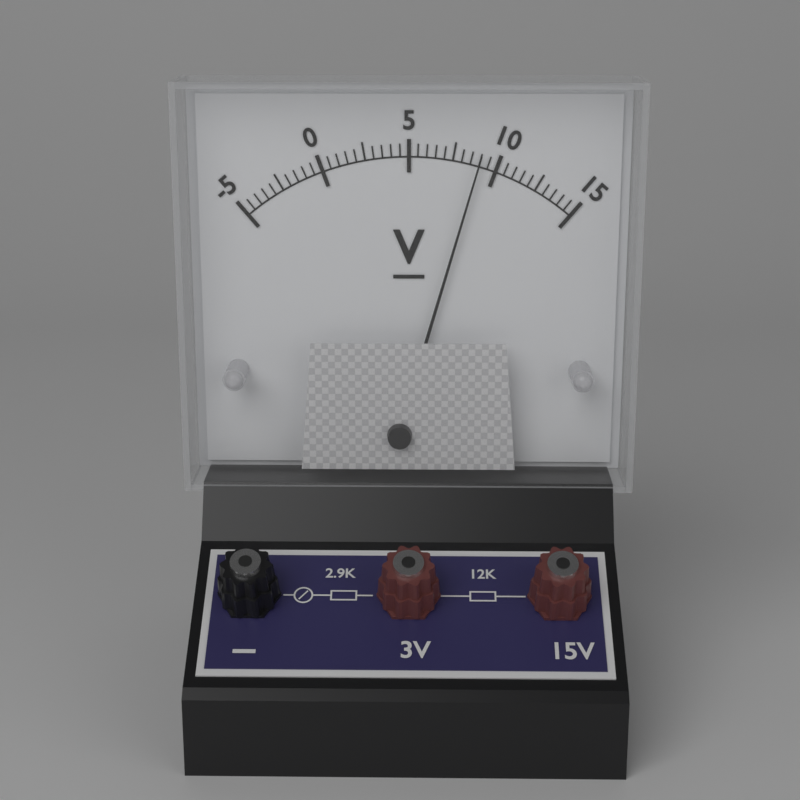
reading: 9.0 V
